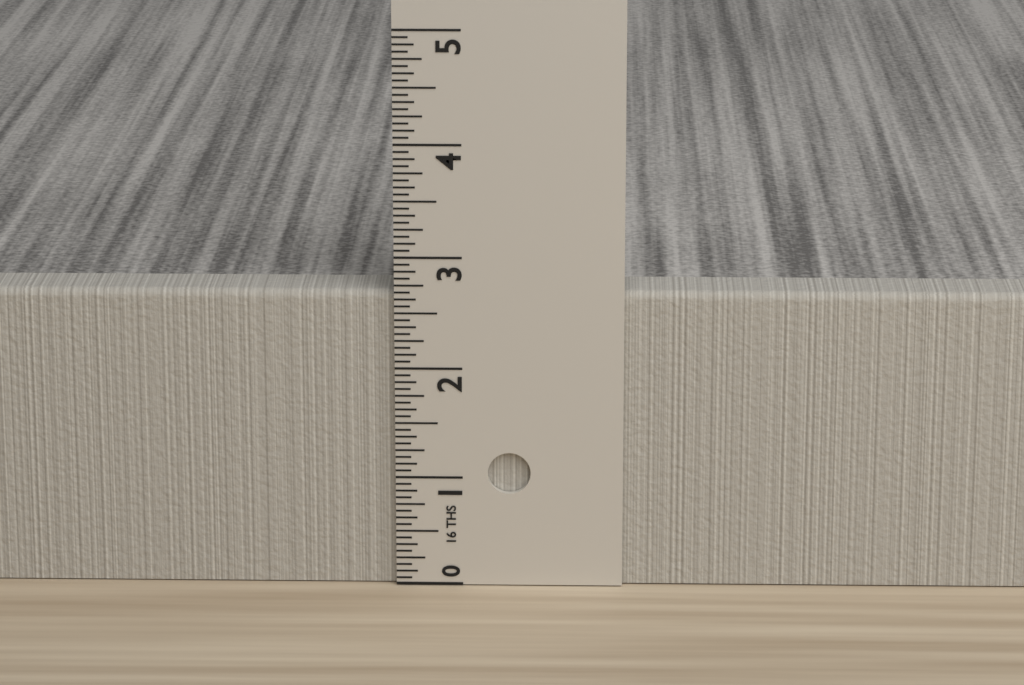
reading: 2.6875 in
